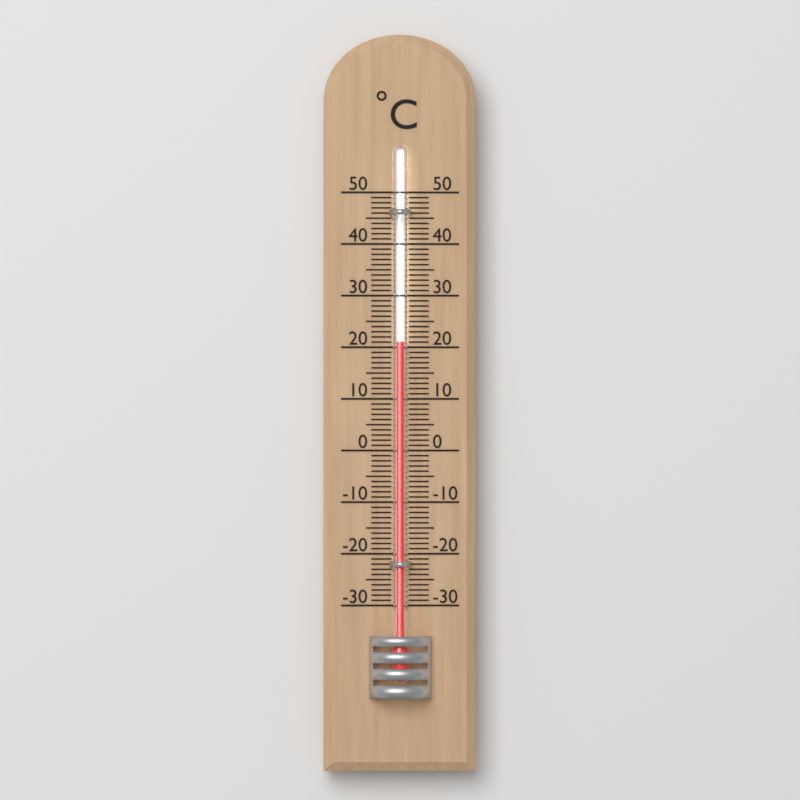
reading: 21 °C
